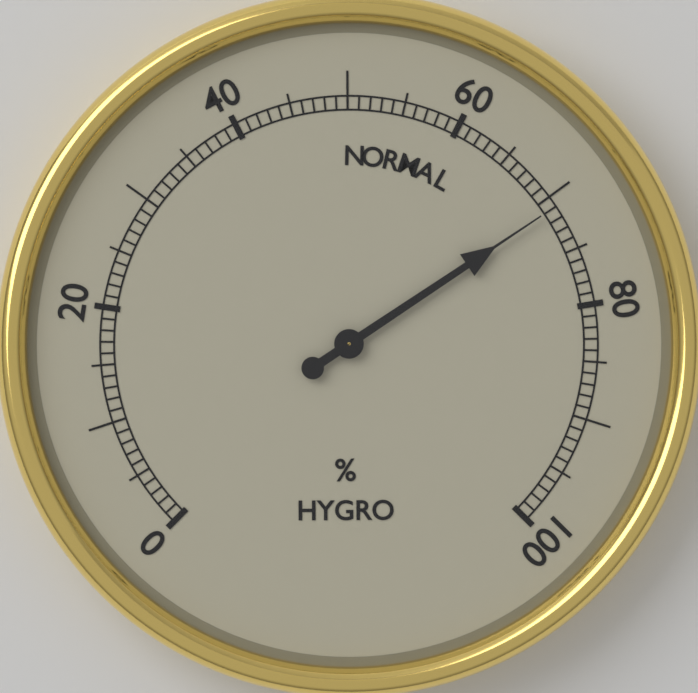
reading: 71 %
